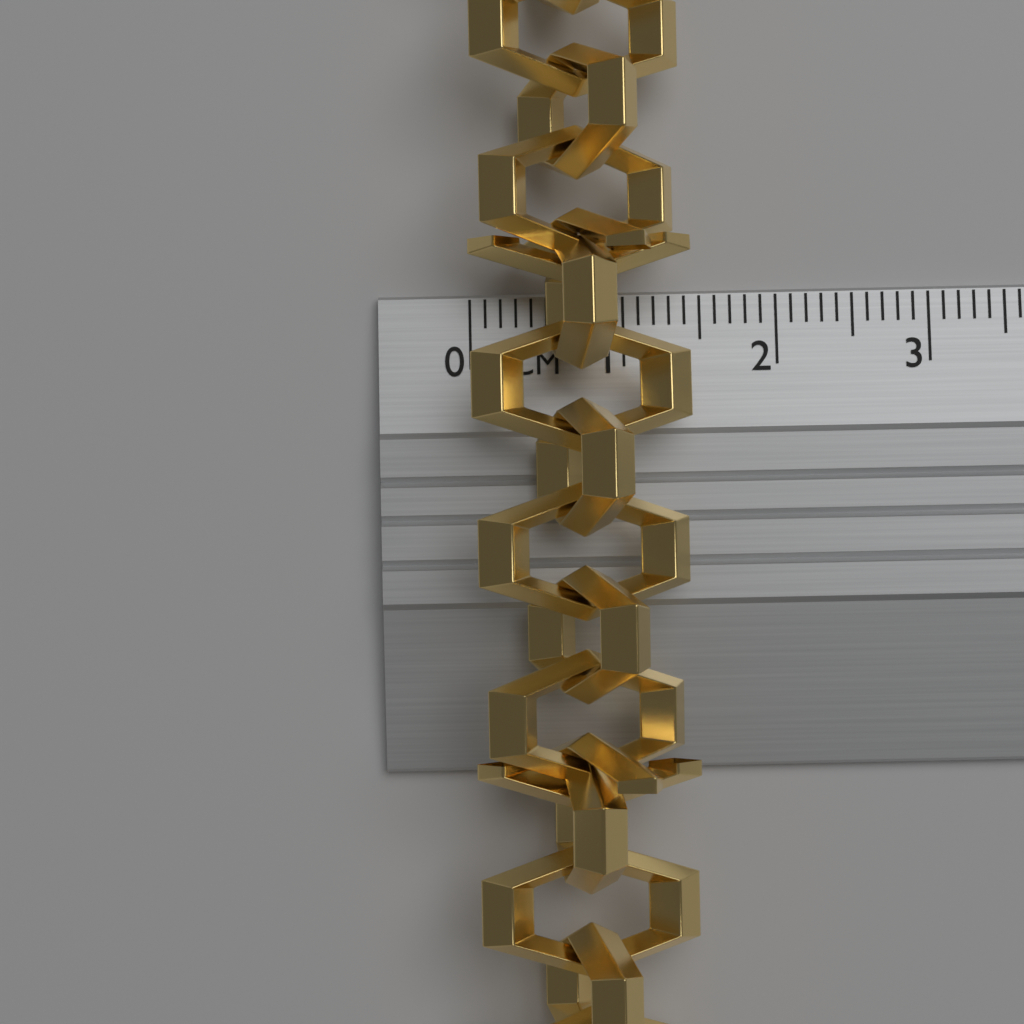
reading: 1.4 cm
